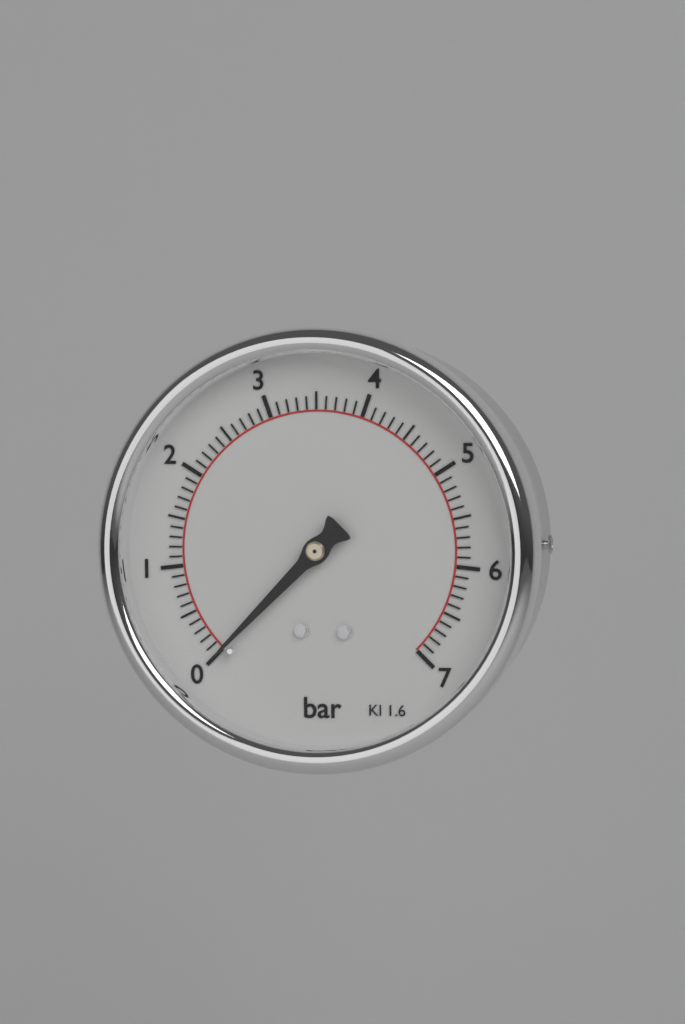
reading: 0.0 bar
